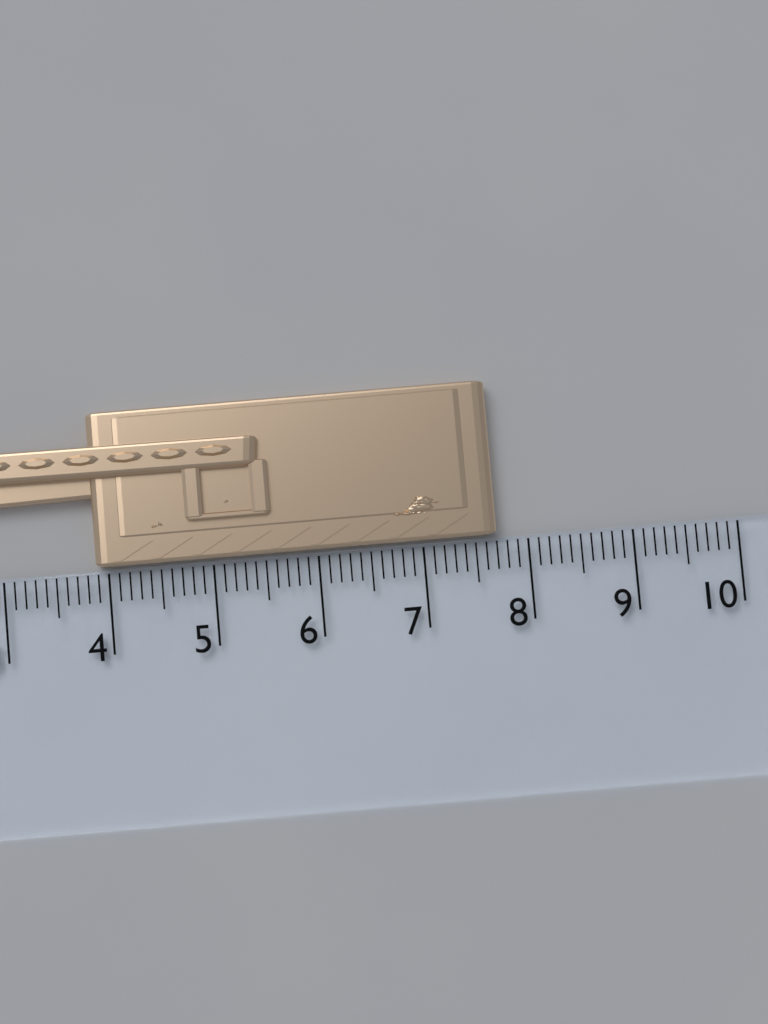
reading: 7.7 cm
